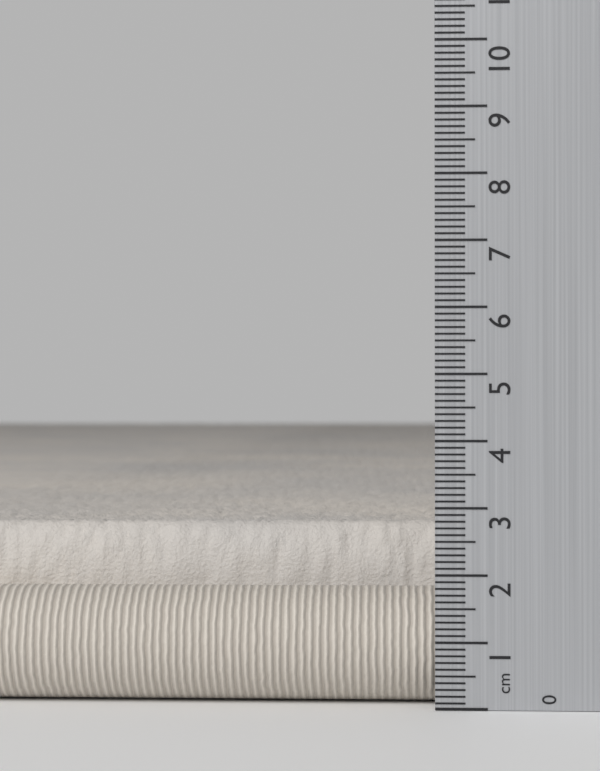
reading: 2.7 cm
